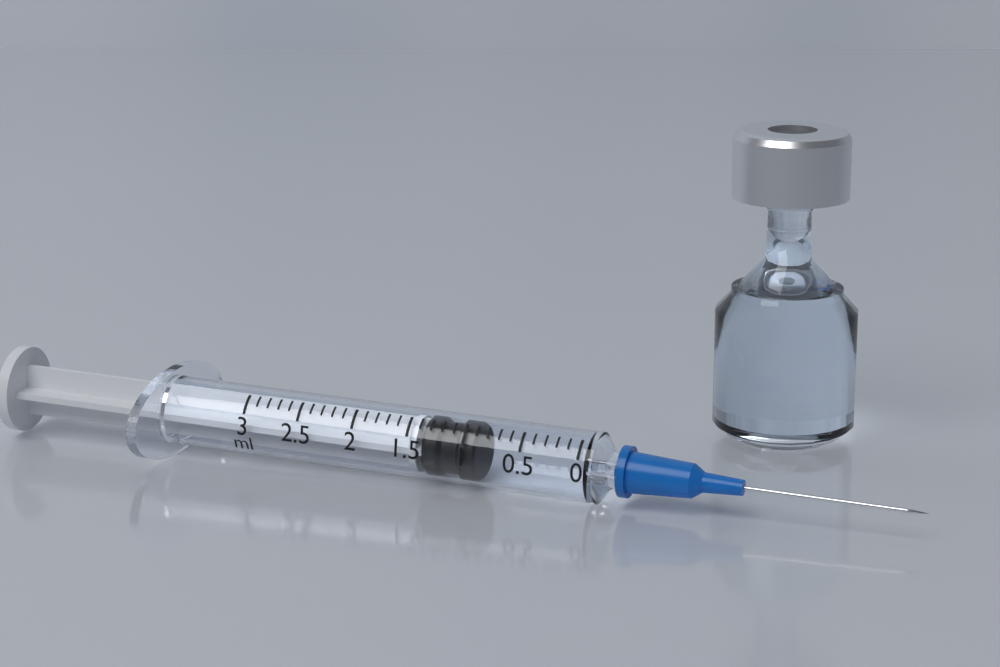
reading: 0.9 ml
